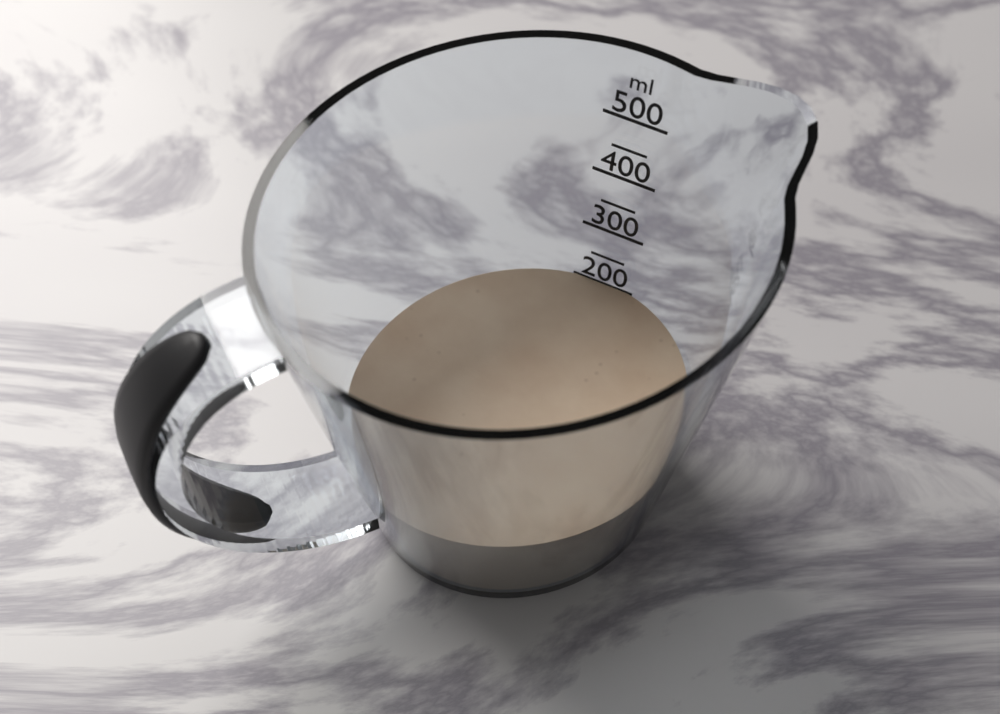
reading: 200 ml
